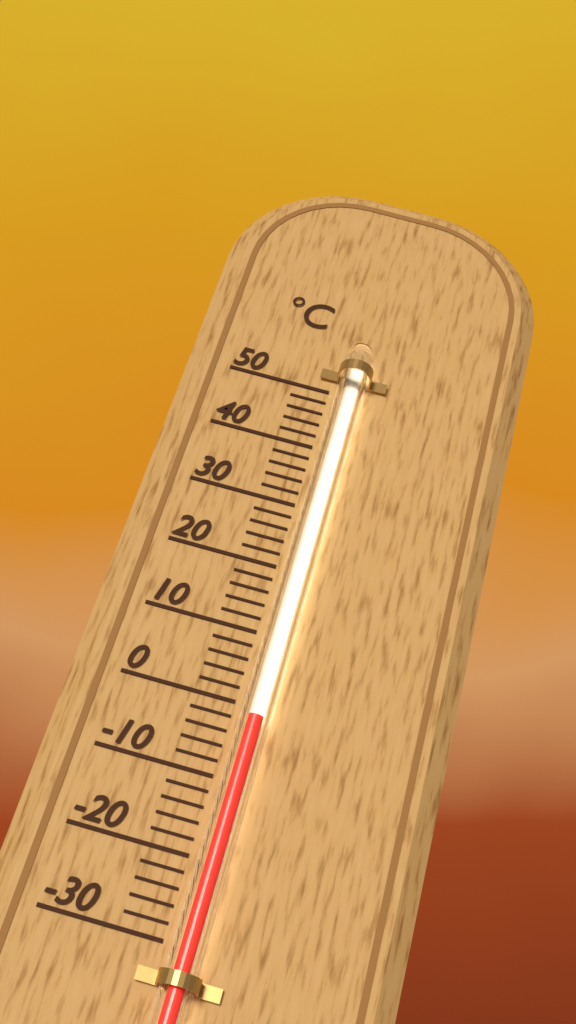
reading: -2 °C
